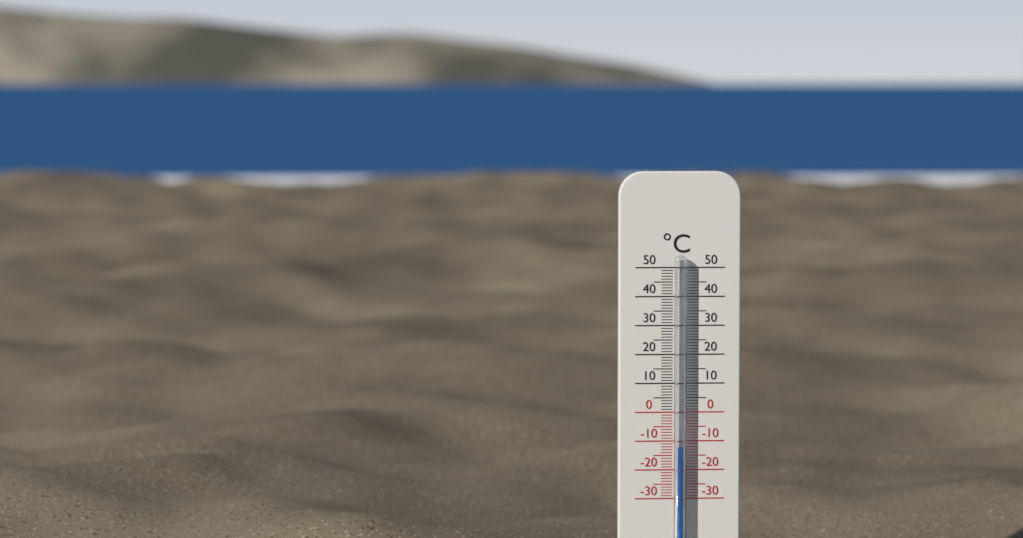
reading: -12 °C
